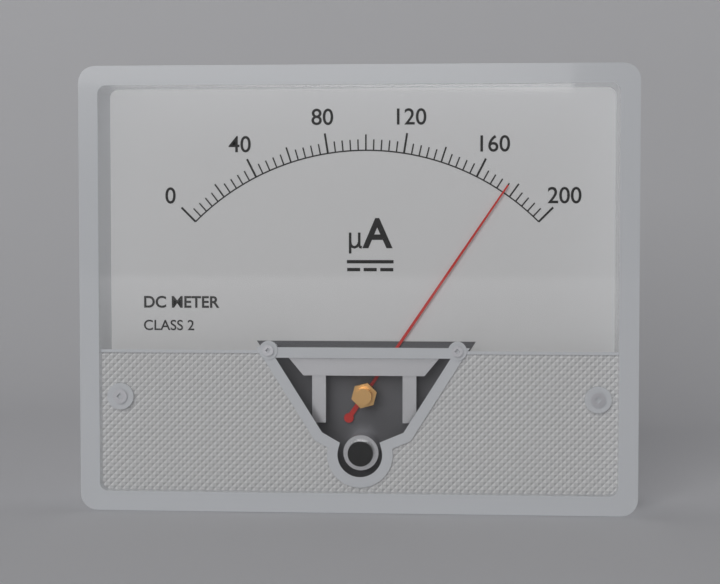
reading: 176 µA
